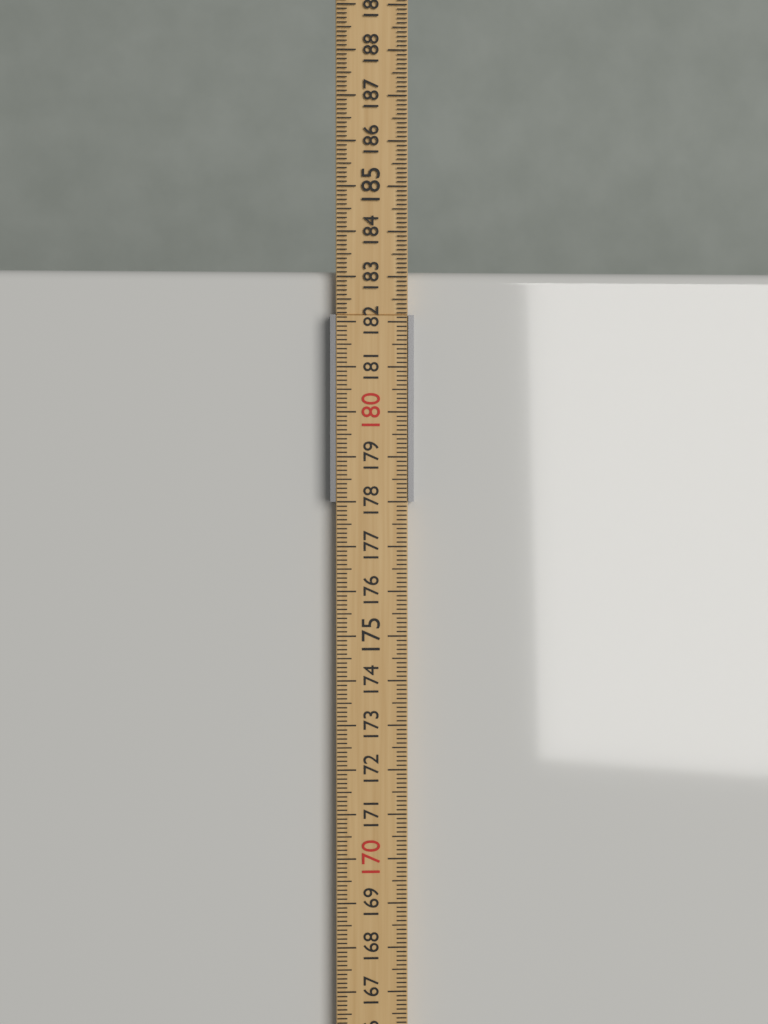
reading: 183.2 cm
